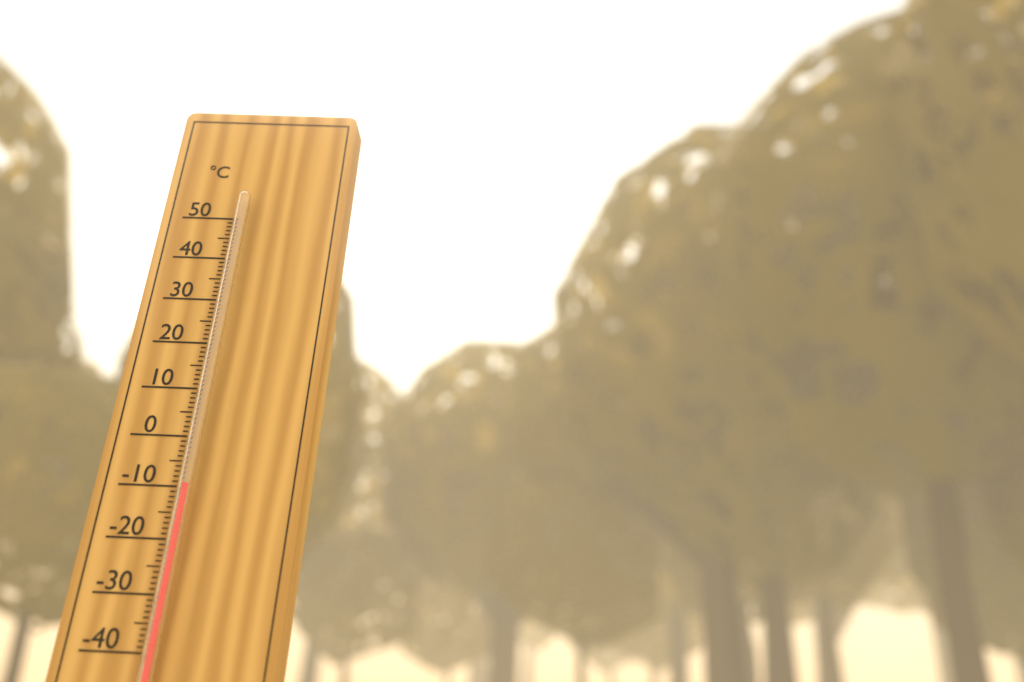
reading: -10 °C
